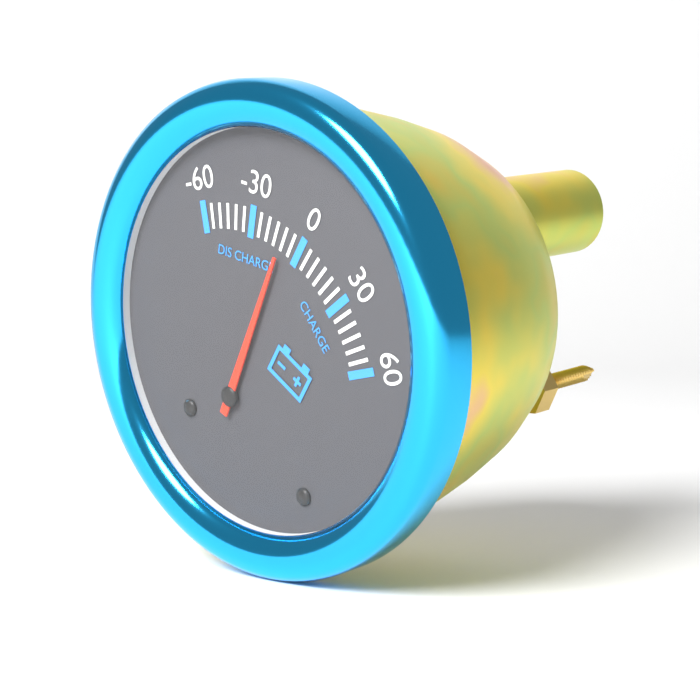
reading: -10 (no unit)
